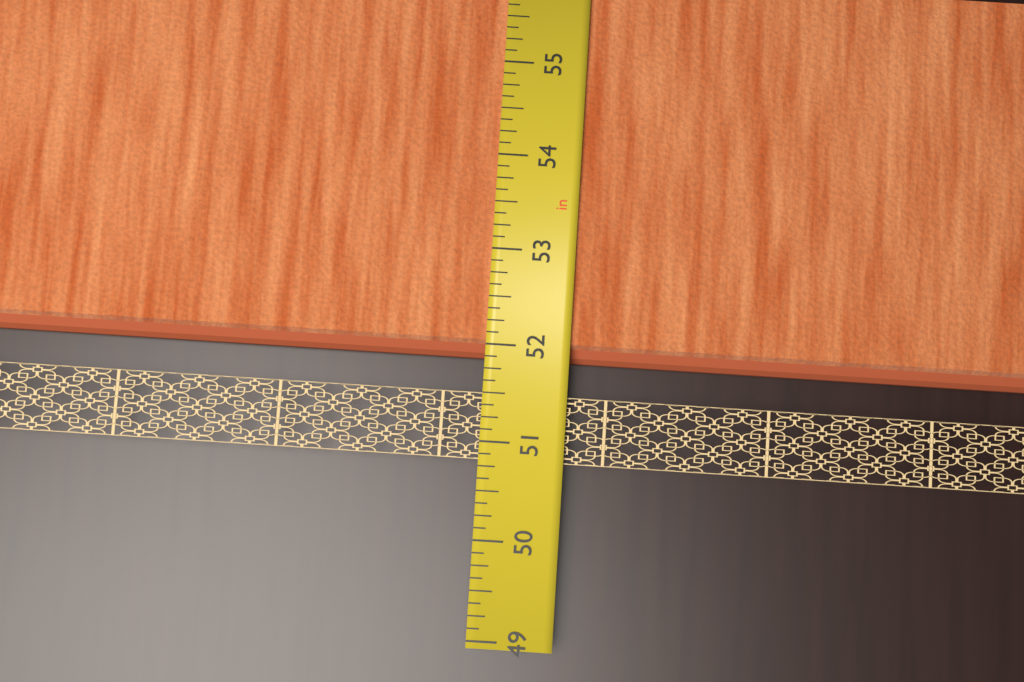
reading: 51.875 in
